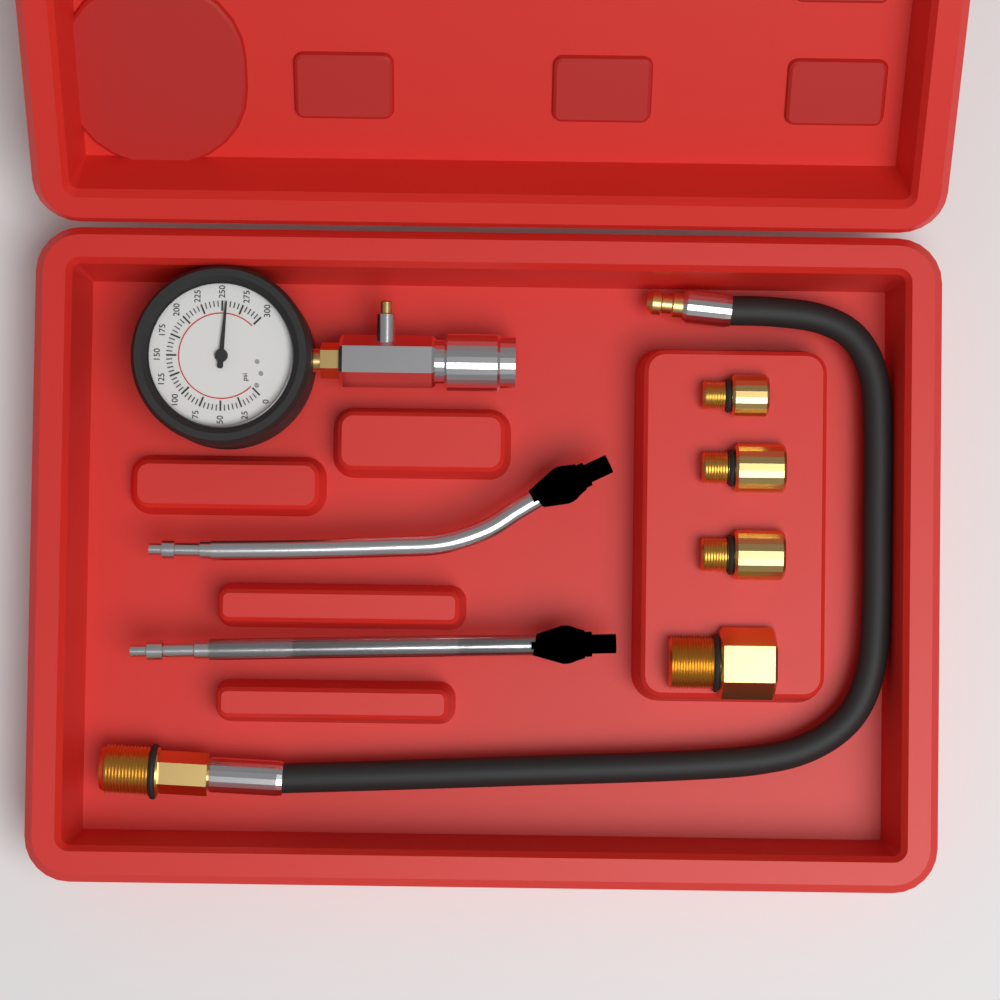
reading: 255 psi
